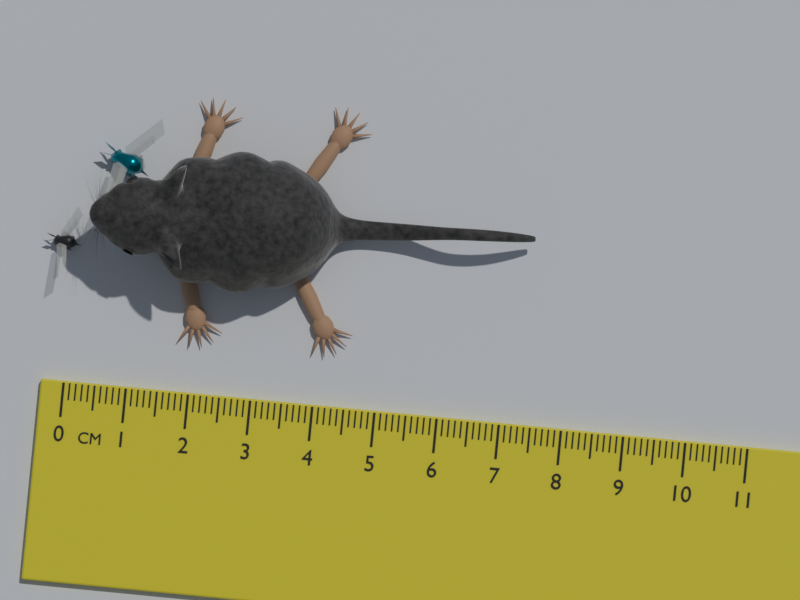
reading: 7.3 cm
